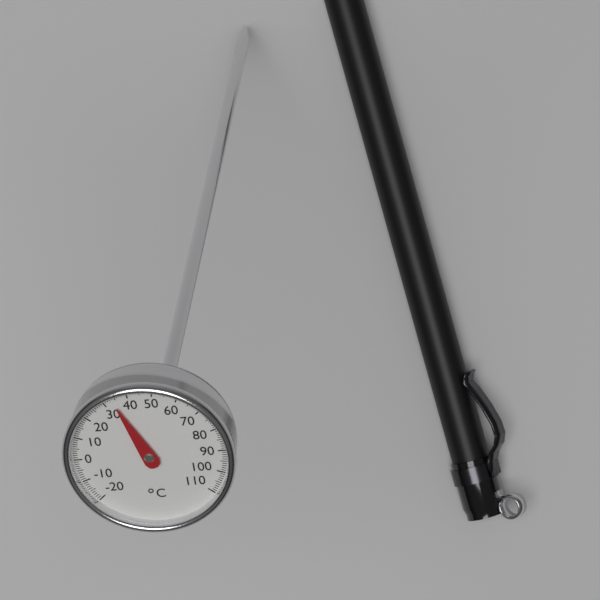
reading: 34 °C
